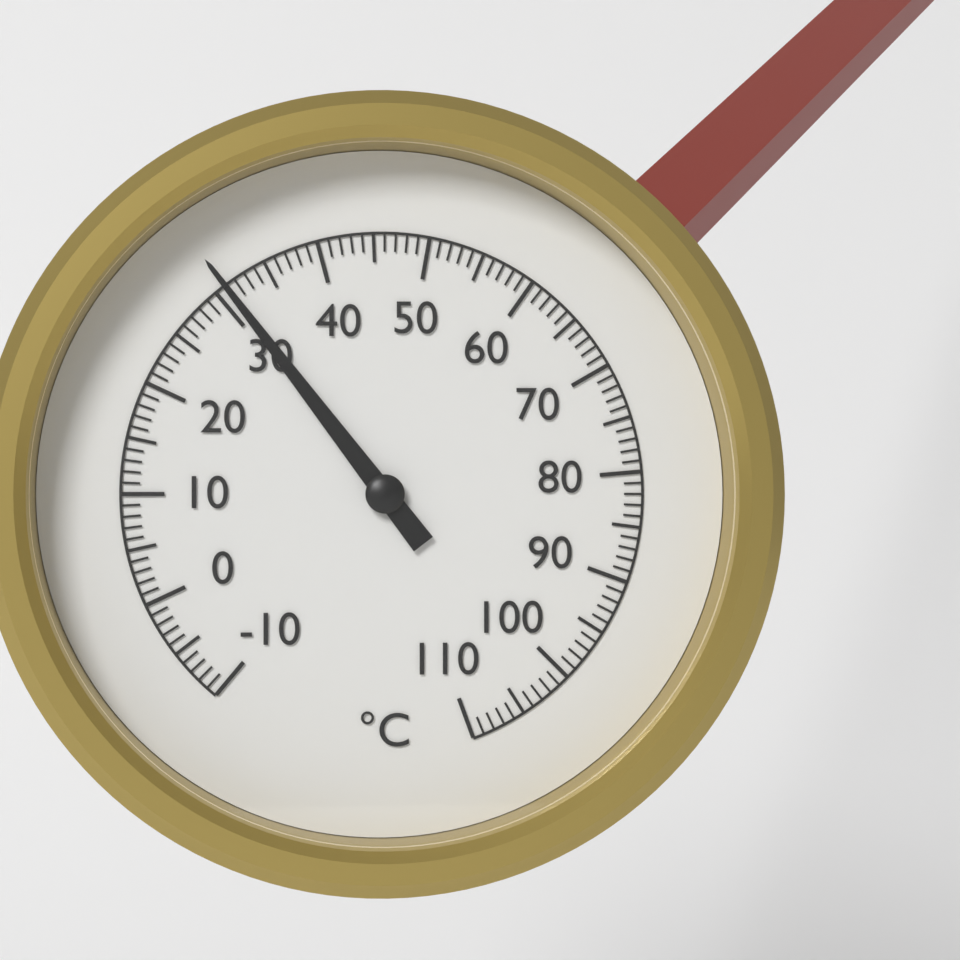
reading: 31 °C
